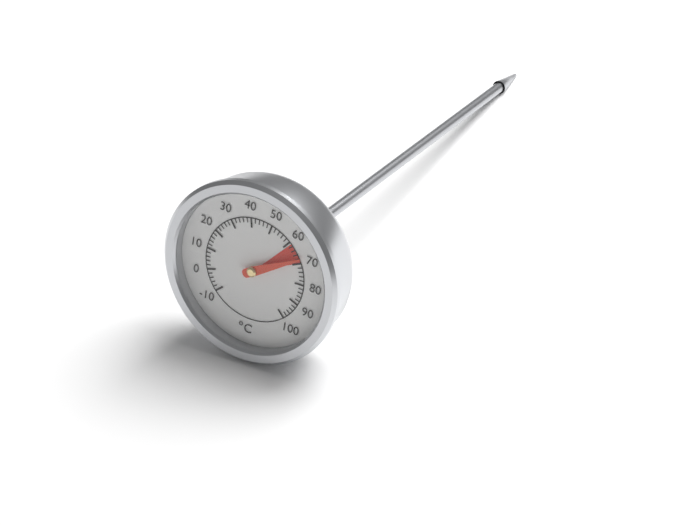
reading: 68 °C
